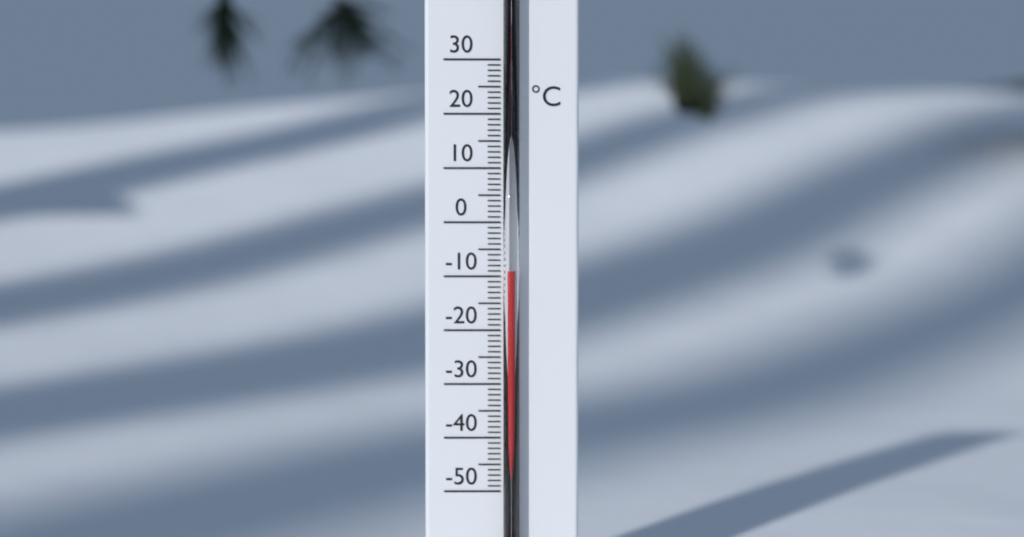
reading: -9 °C
